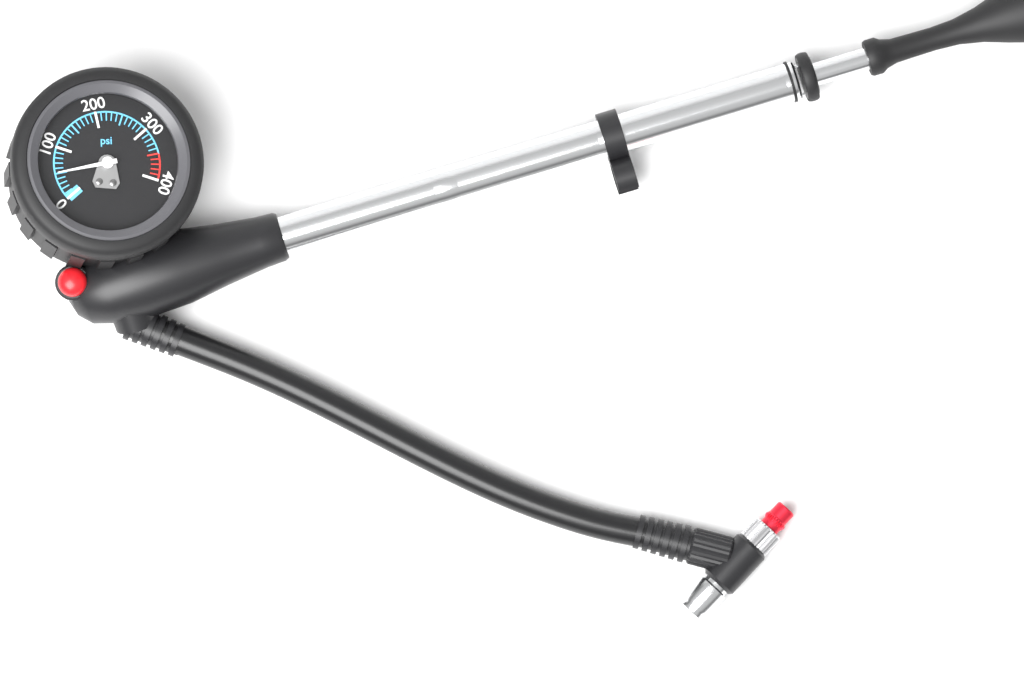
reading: 50 psi
